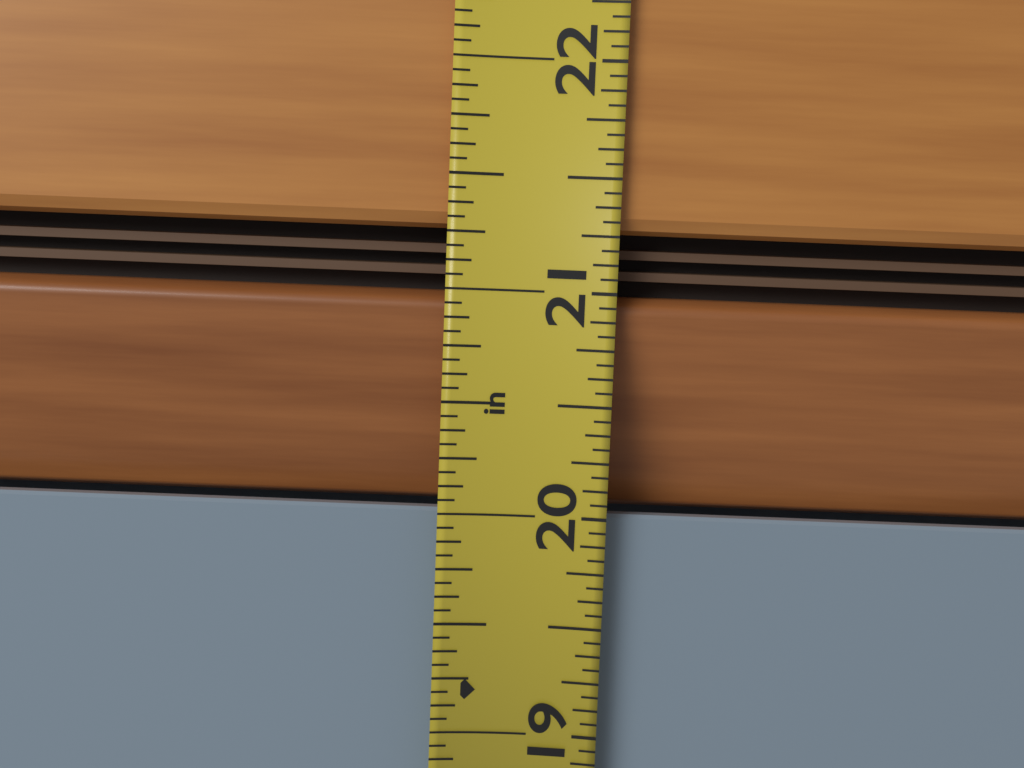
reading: 20.0000 in
